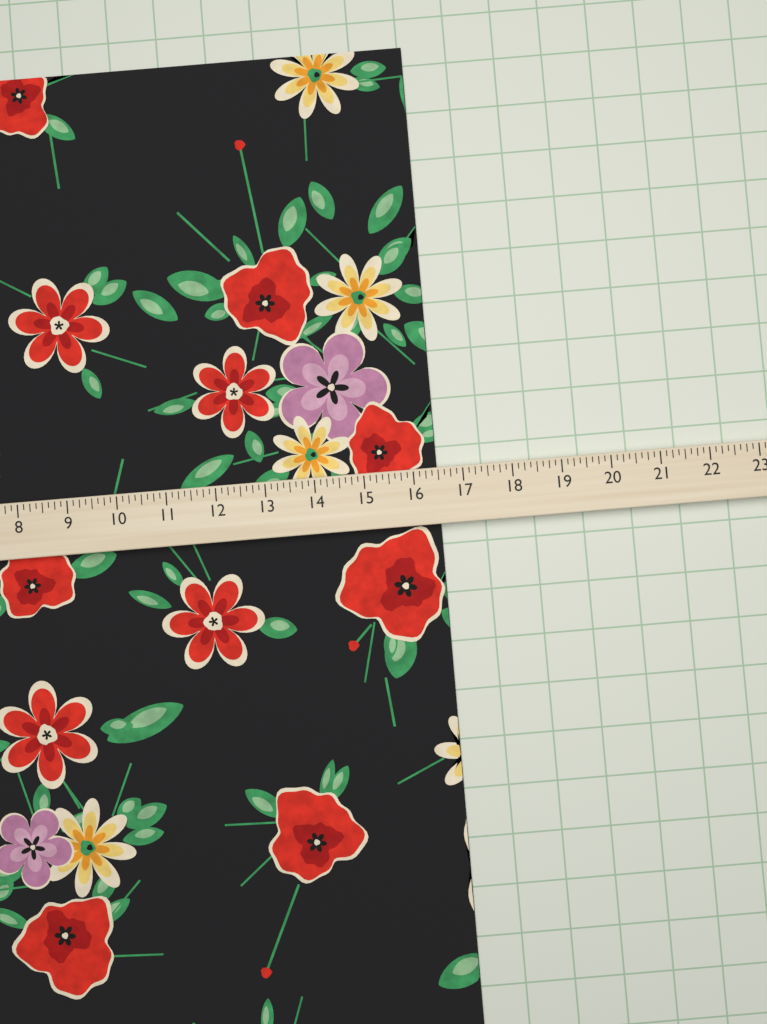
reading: 16.500 (no unit)
